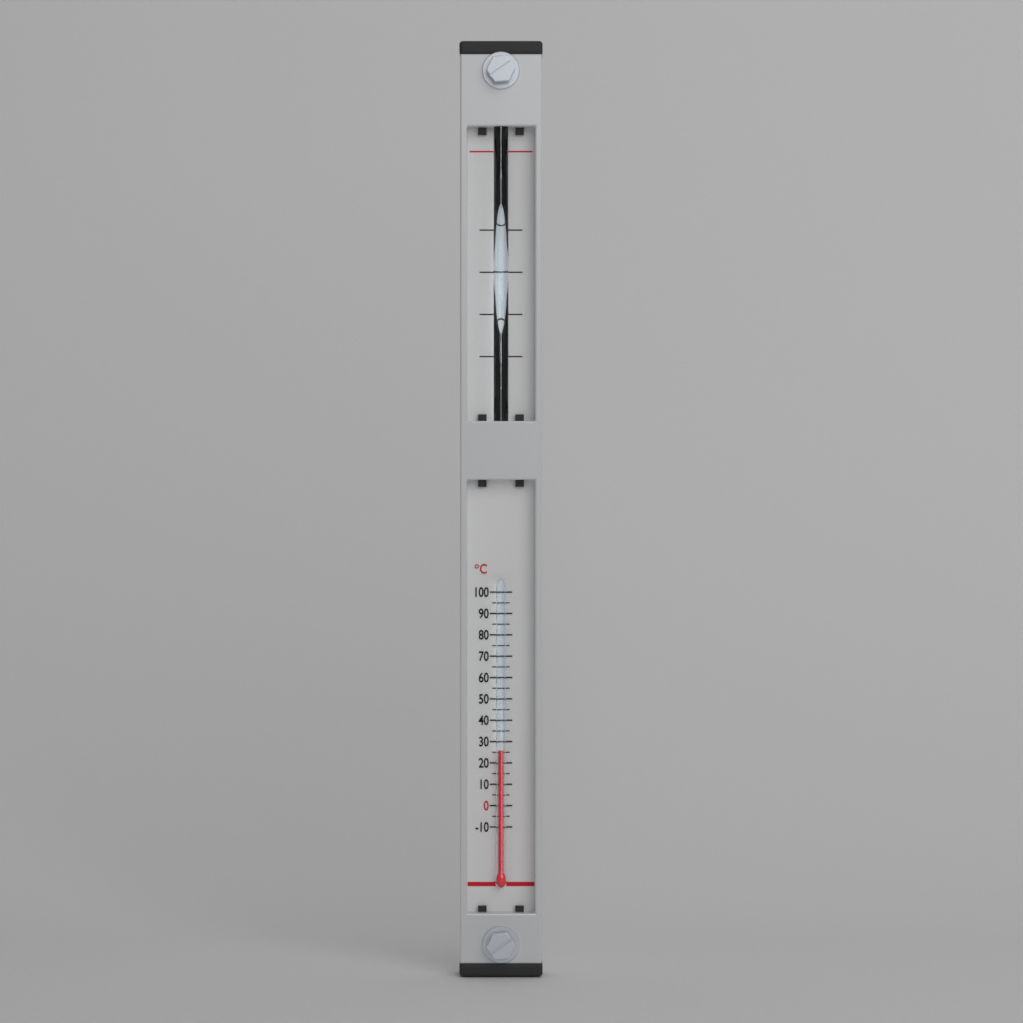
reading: 26 °C
